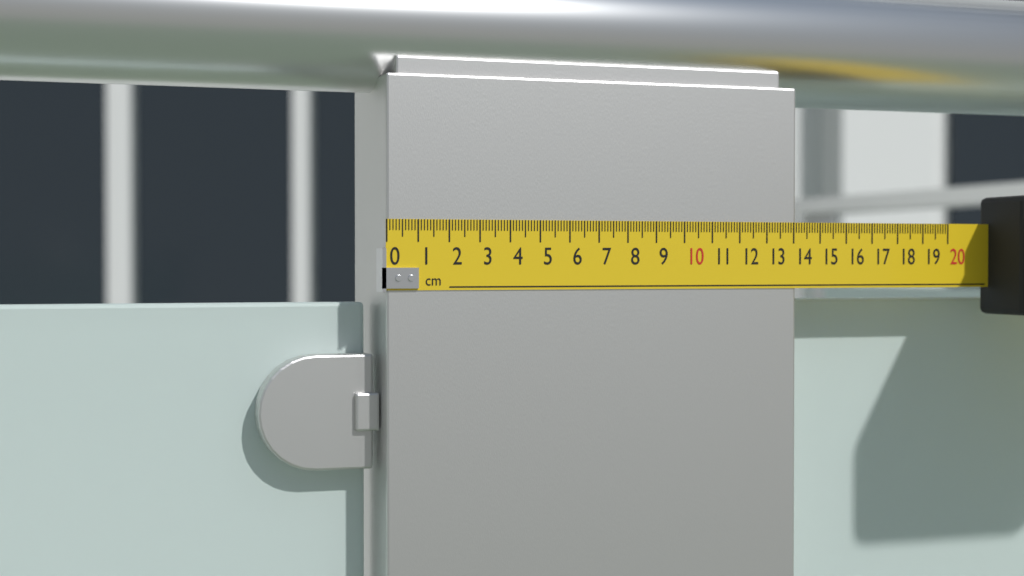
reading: 14.1 cm
